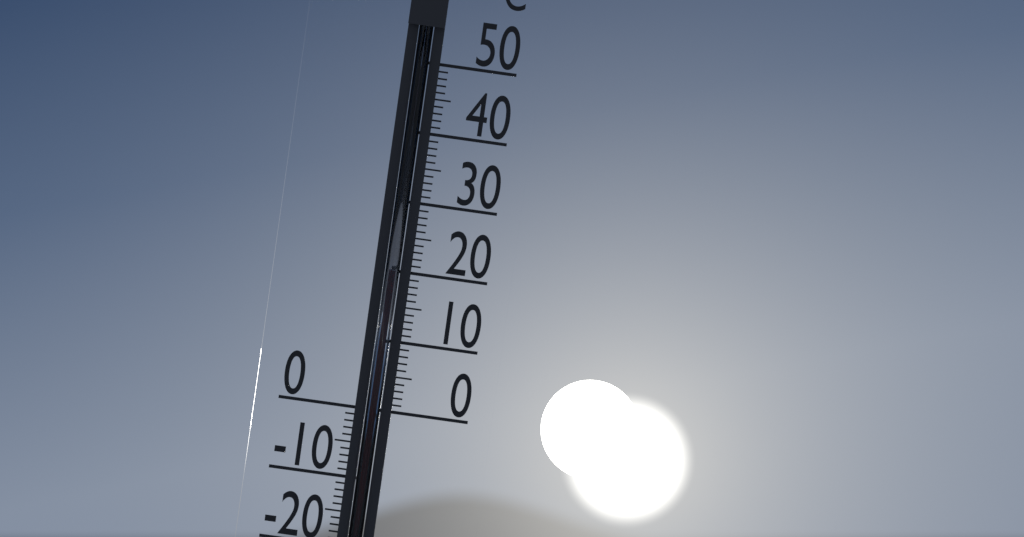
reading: 20 °C
